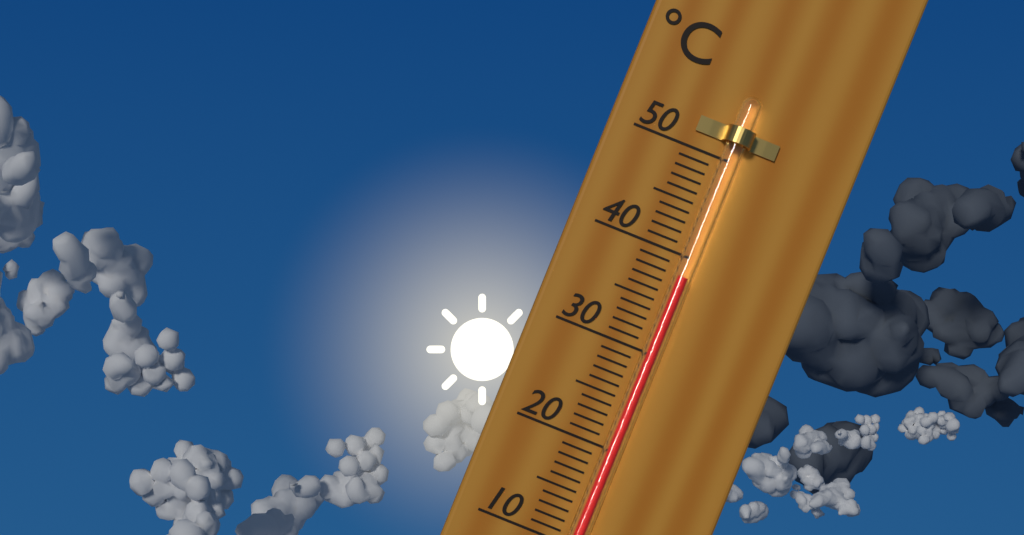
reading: 38 °C
